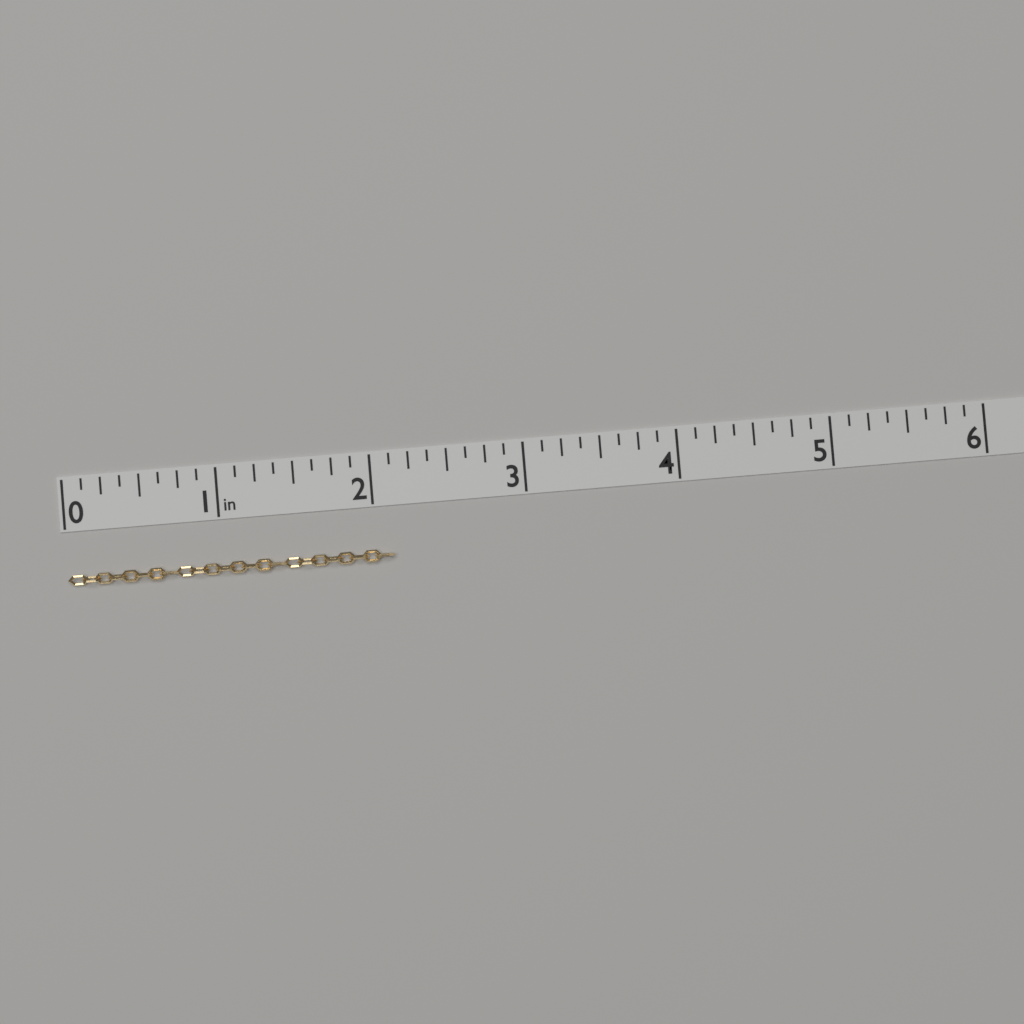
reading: 2.125 in
